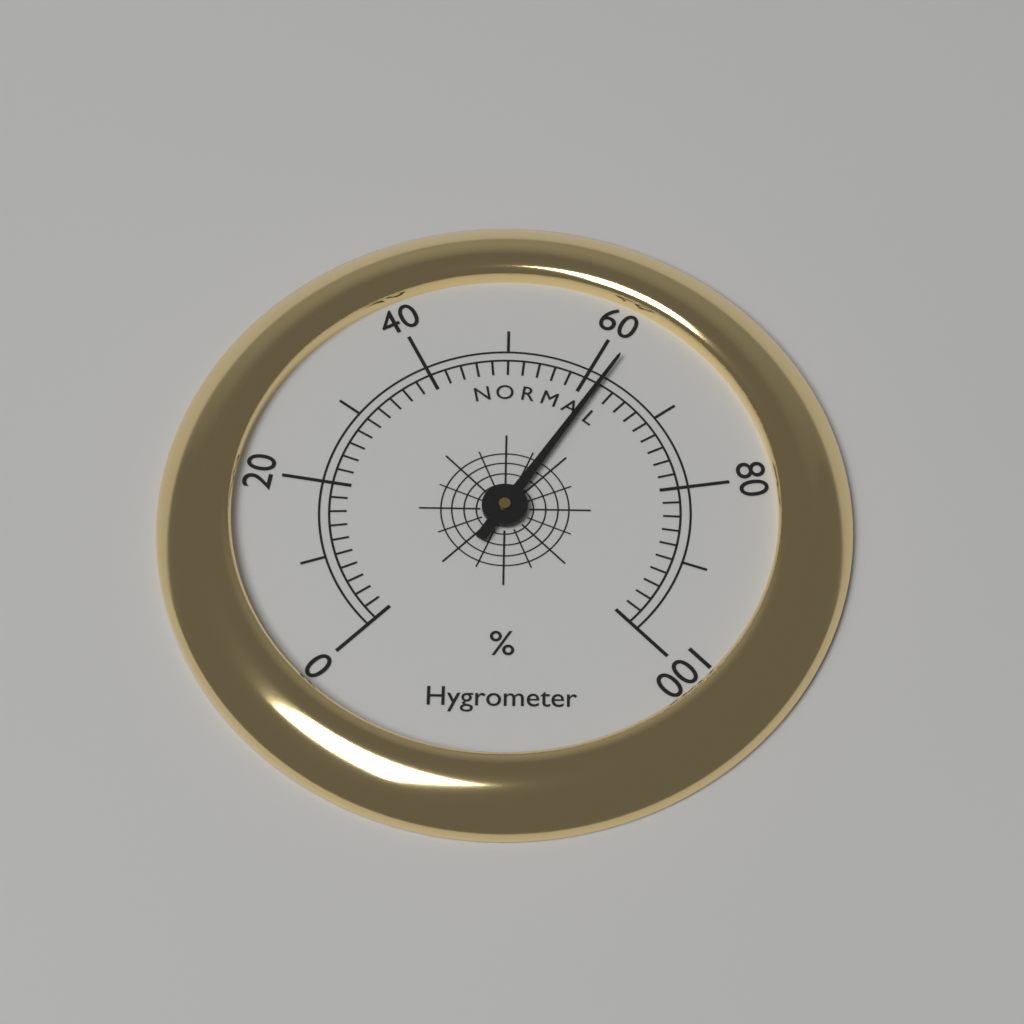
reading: 62 %
